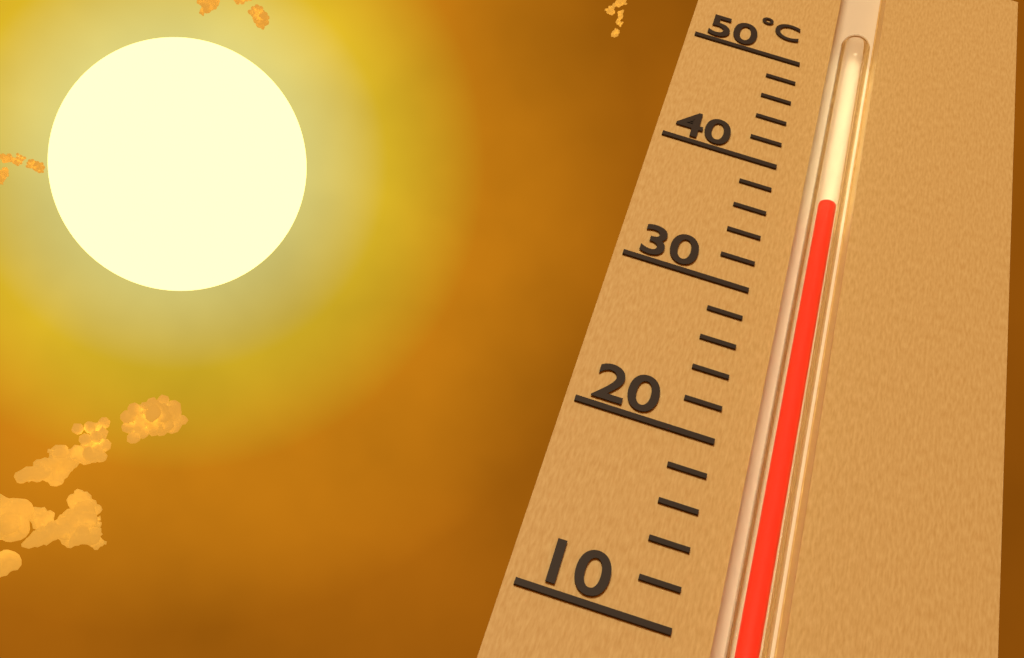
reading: 38 °C
